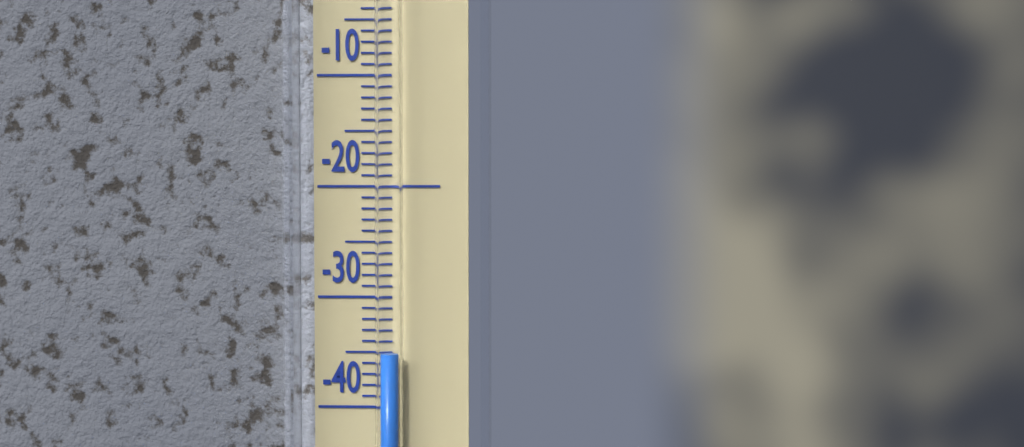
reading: -35 °C
